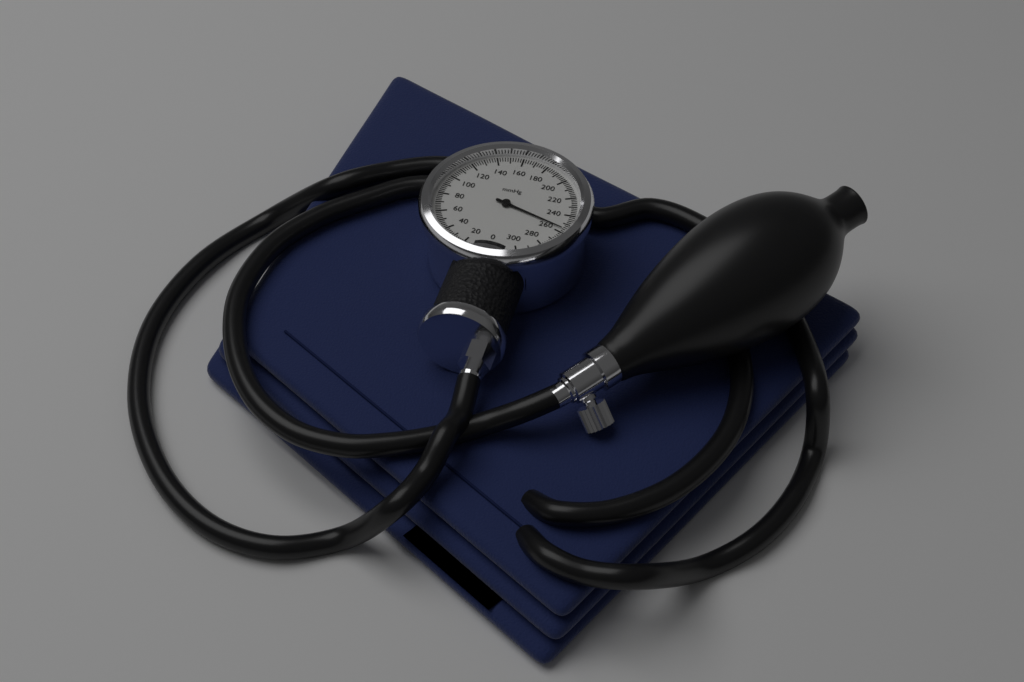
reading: 256 mmHg
